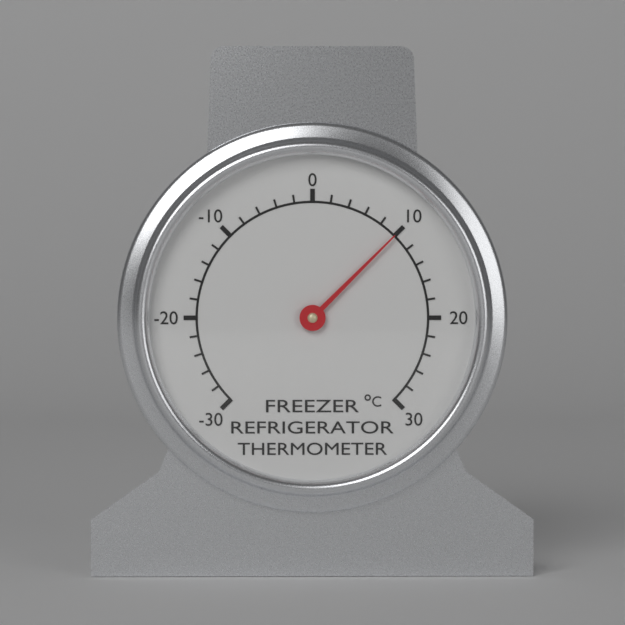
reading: 10 °C
